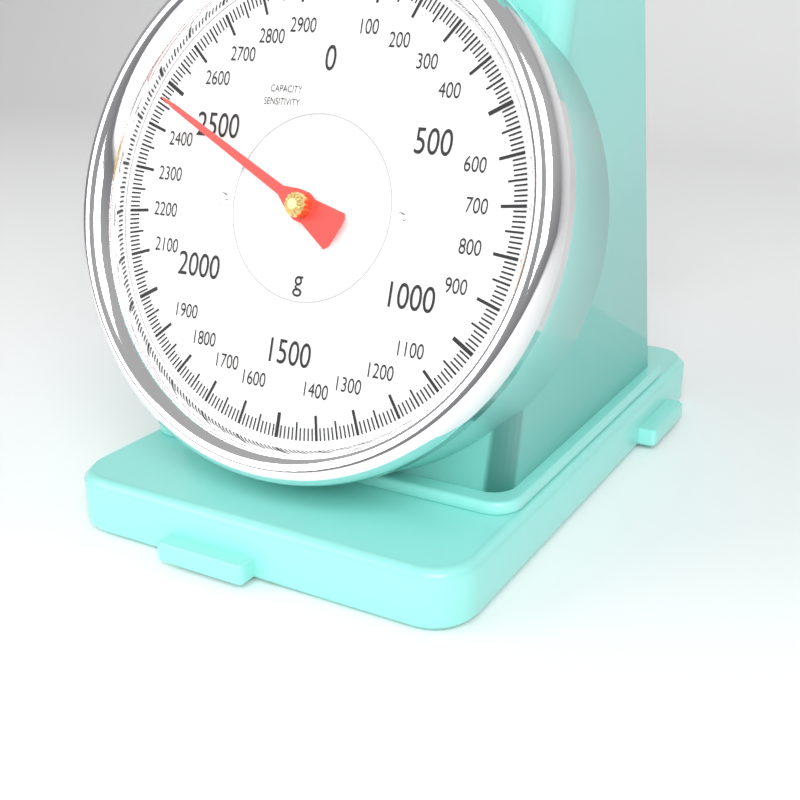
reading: 2470 g
